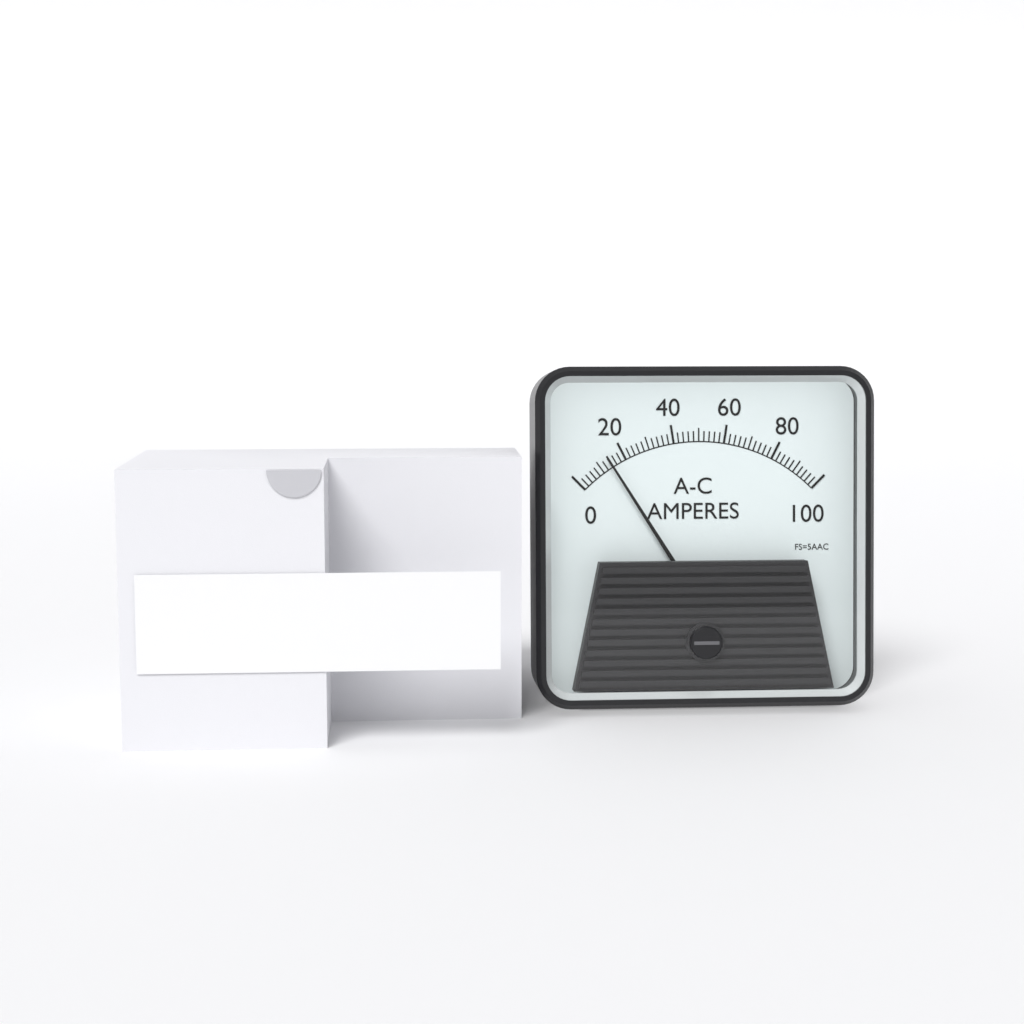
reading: 14 A
